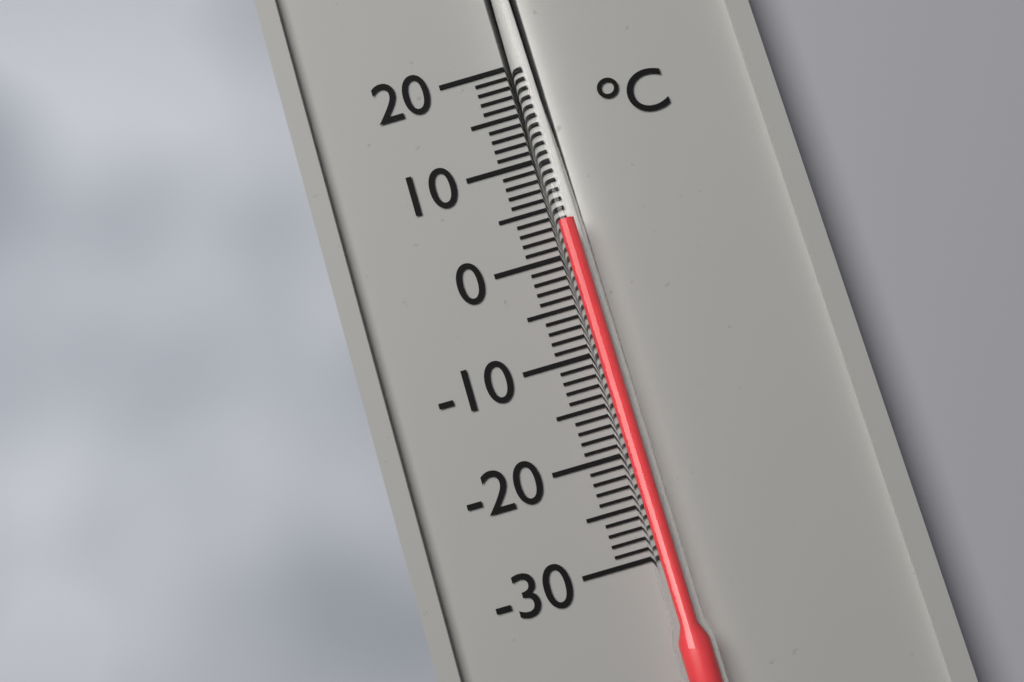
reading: 3 °C
